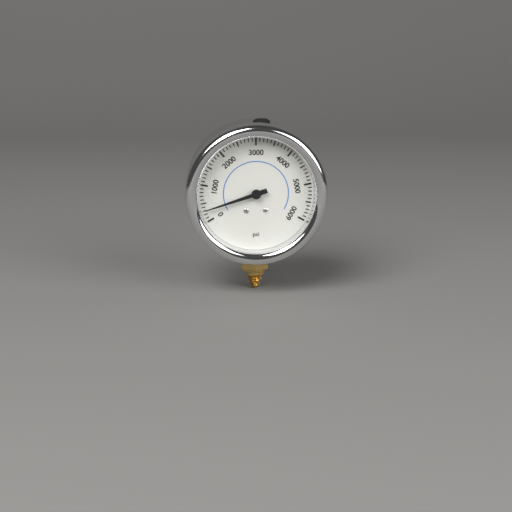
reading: 300 psi
